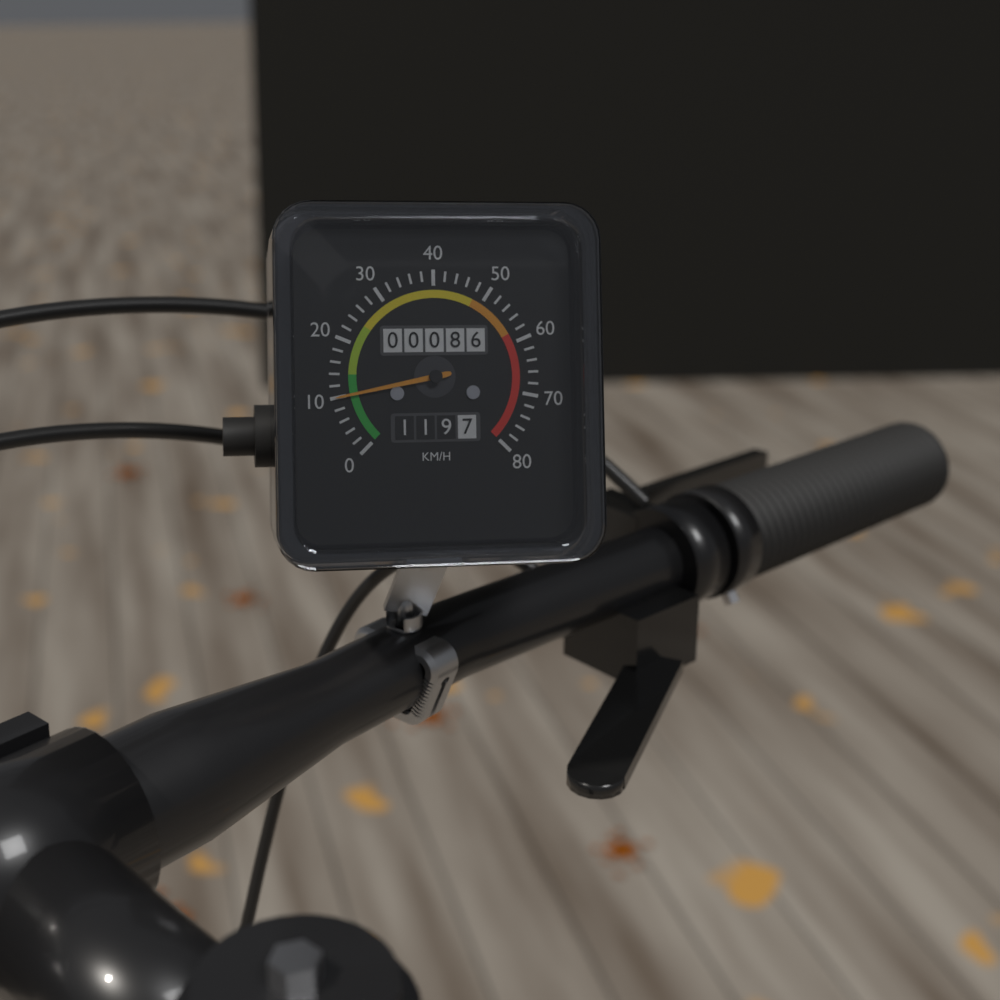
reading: 10 km/h
